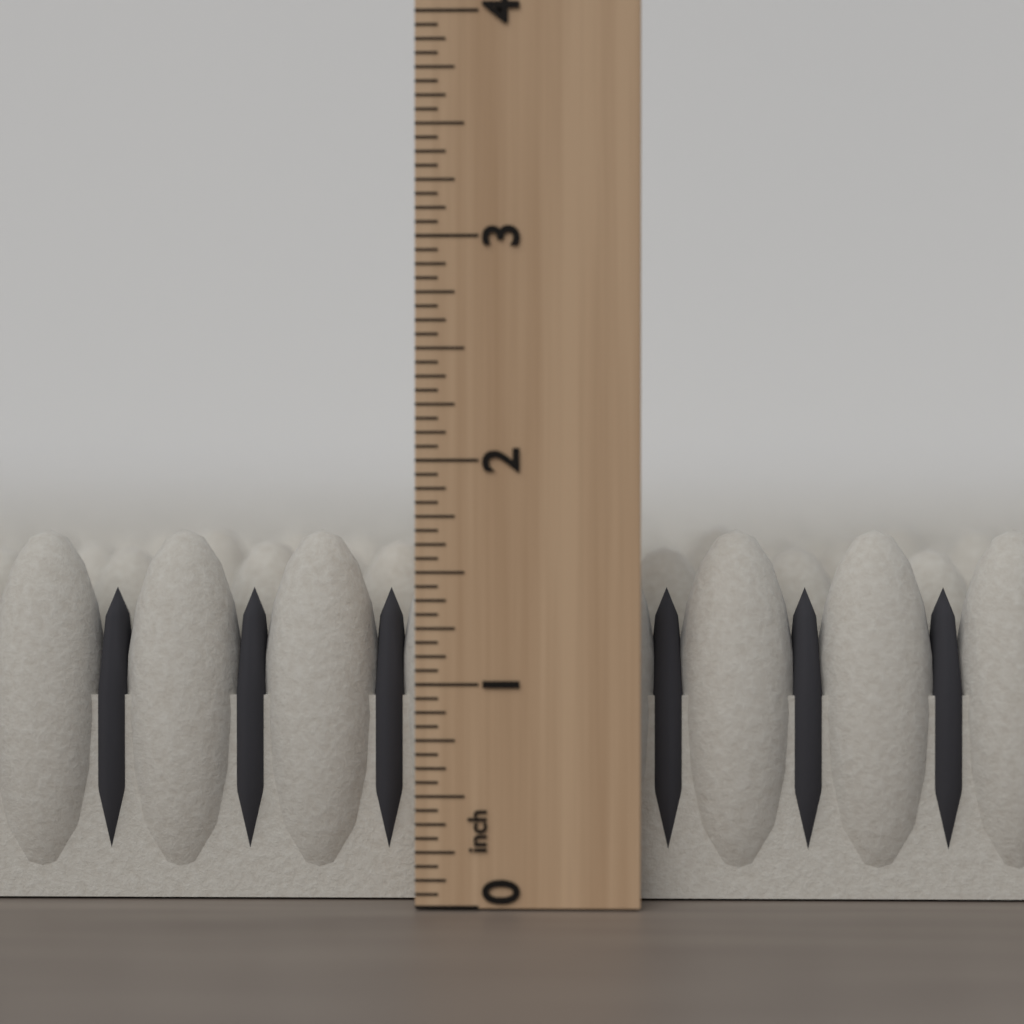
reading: 1.6875 inch
